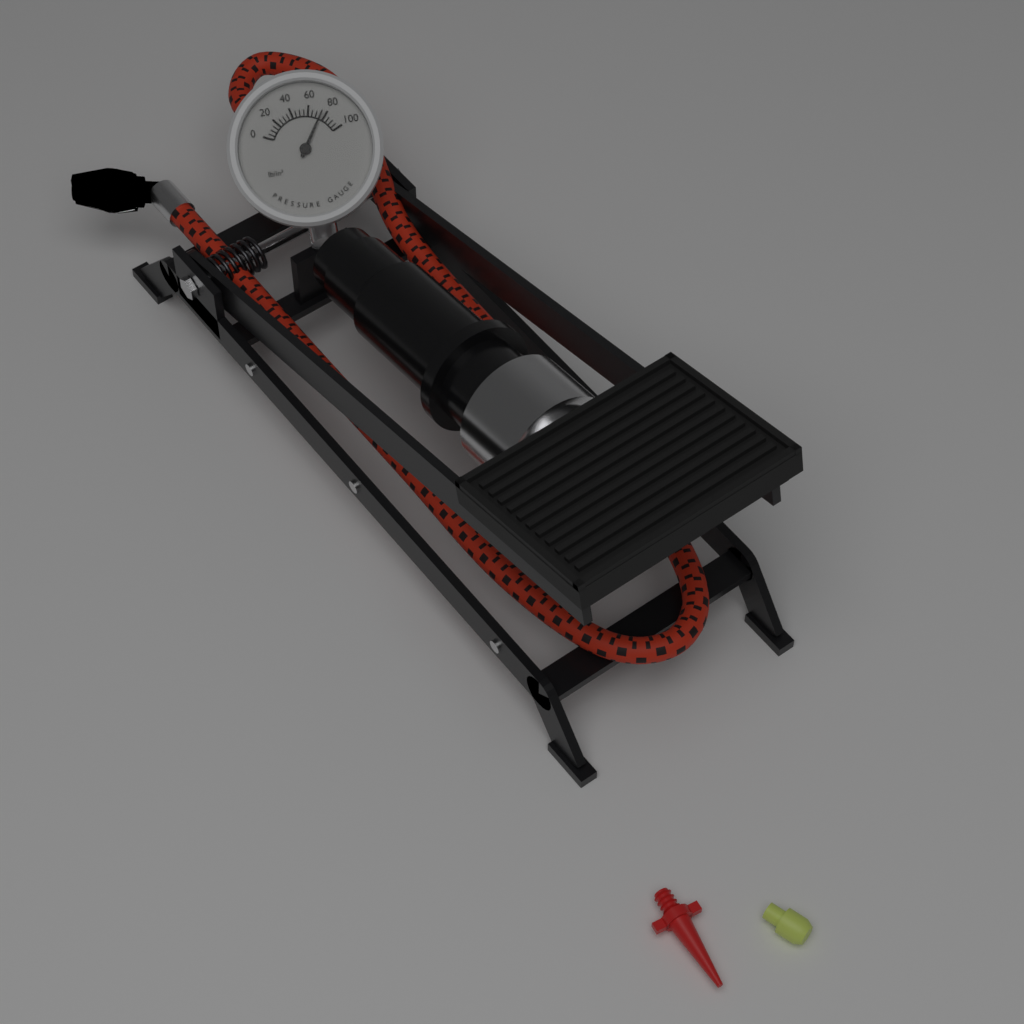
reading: 75 lb/in²
